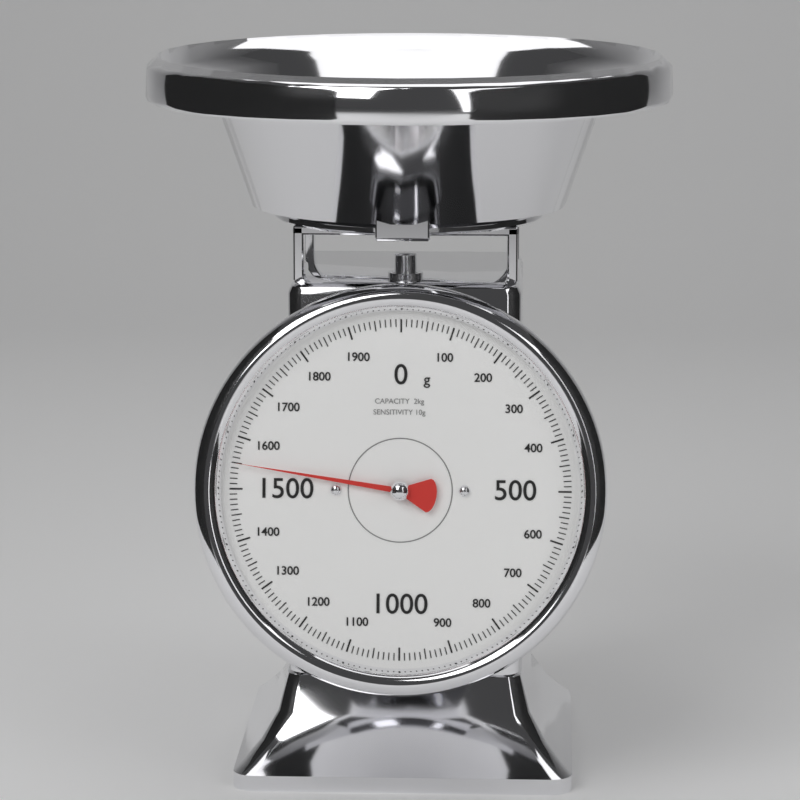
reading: 1550 g
